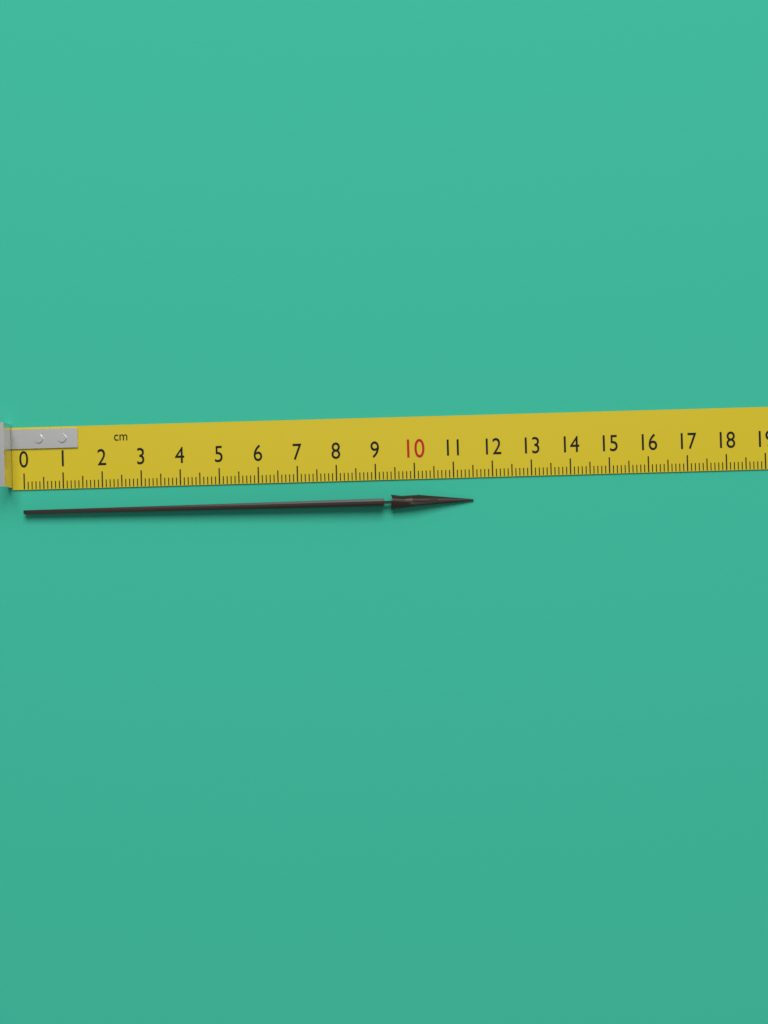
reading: 11.5 cm
